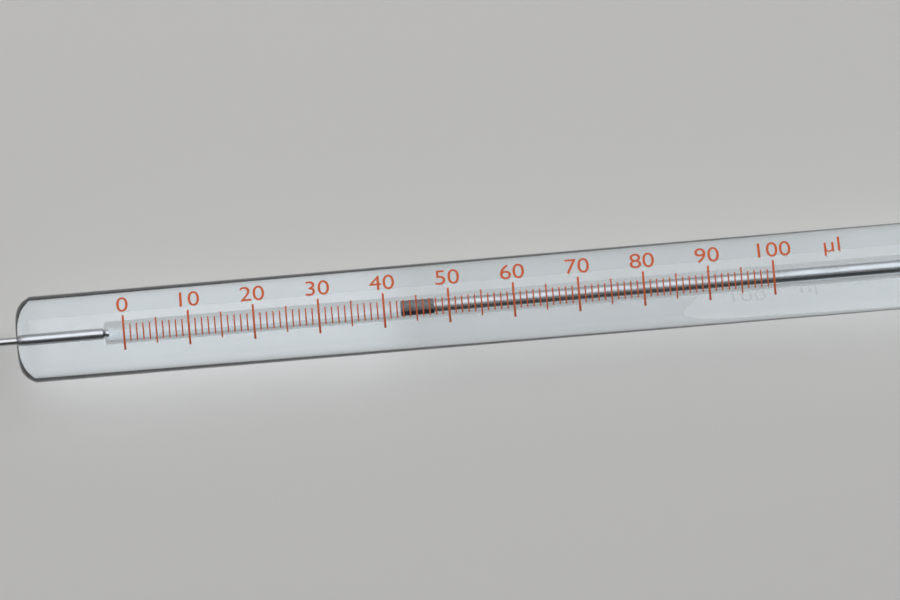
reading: 43 µl
